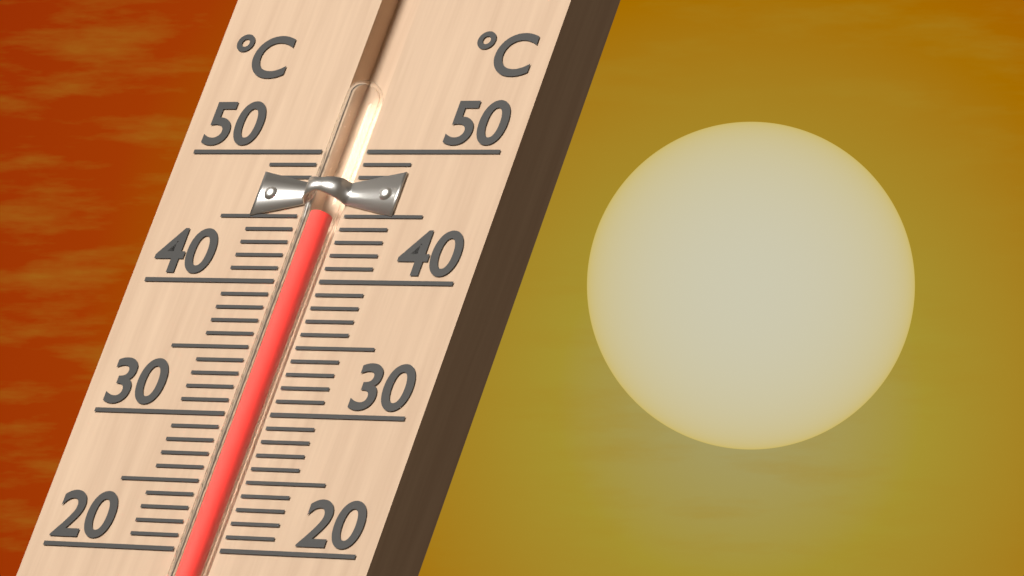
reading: 45 °C
